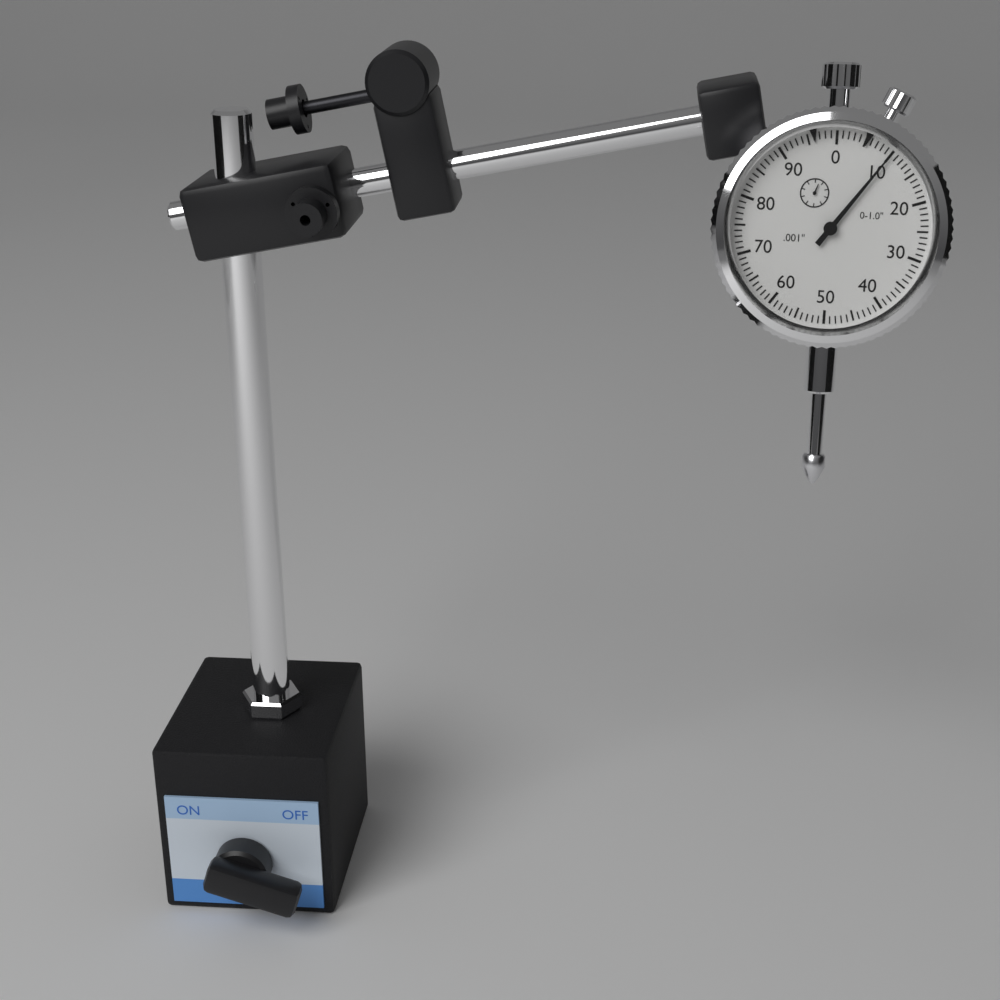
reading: 0.010 in
